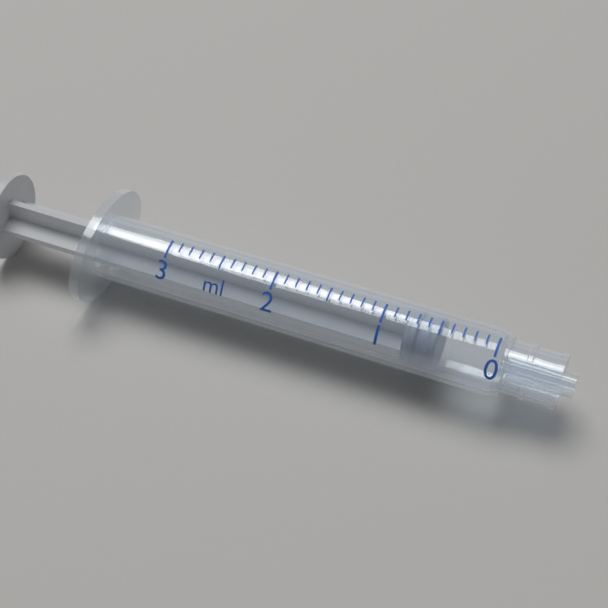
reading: 0.5 ml
